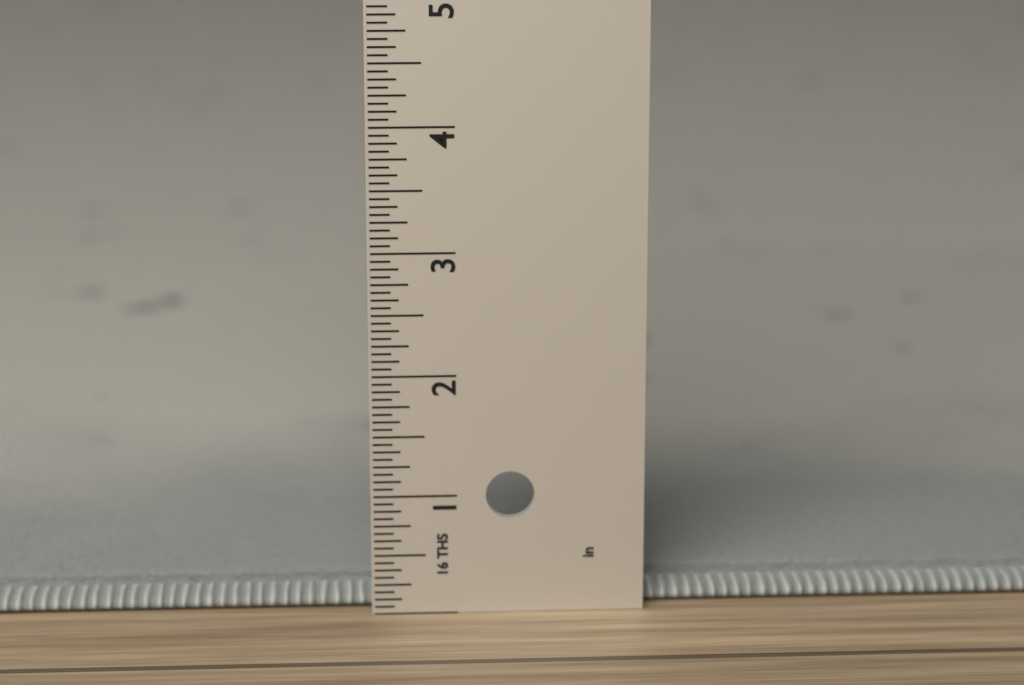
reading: 0.1875 in
